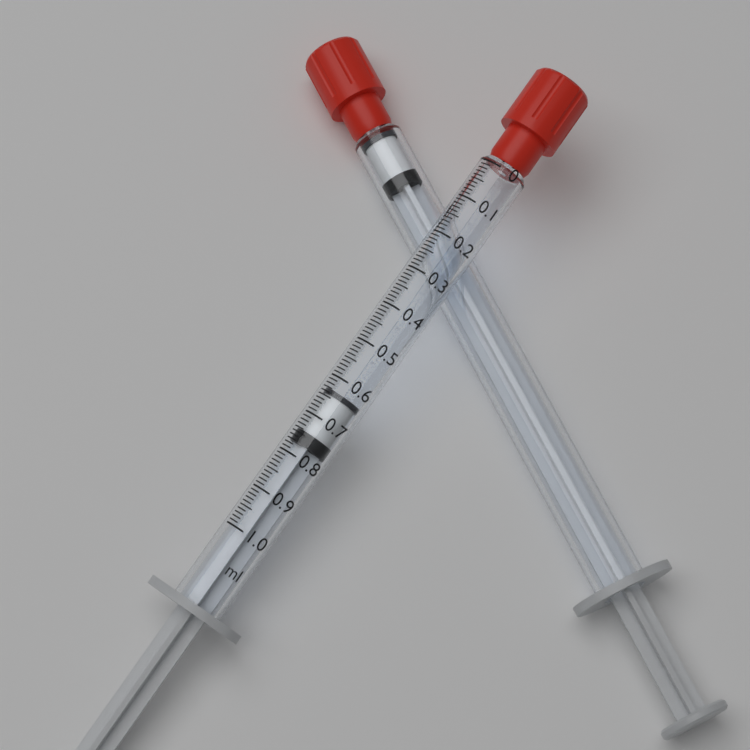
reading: 0.63 ml
